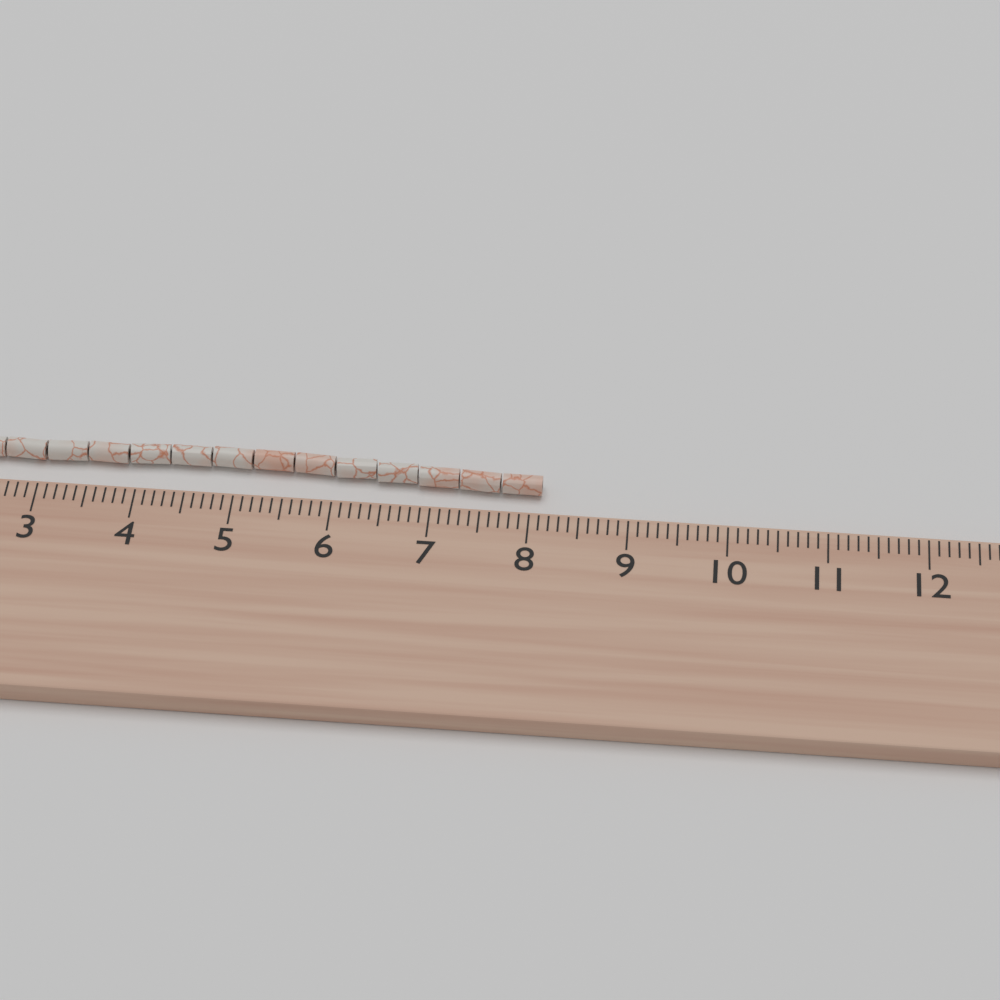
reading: 8.1 cm
